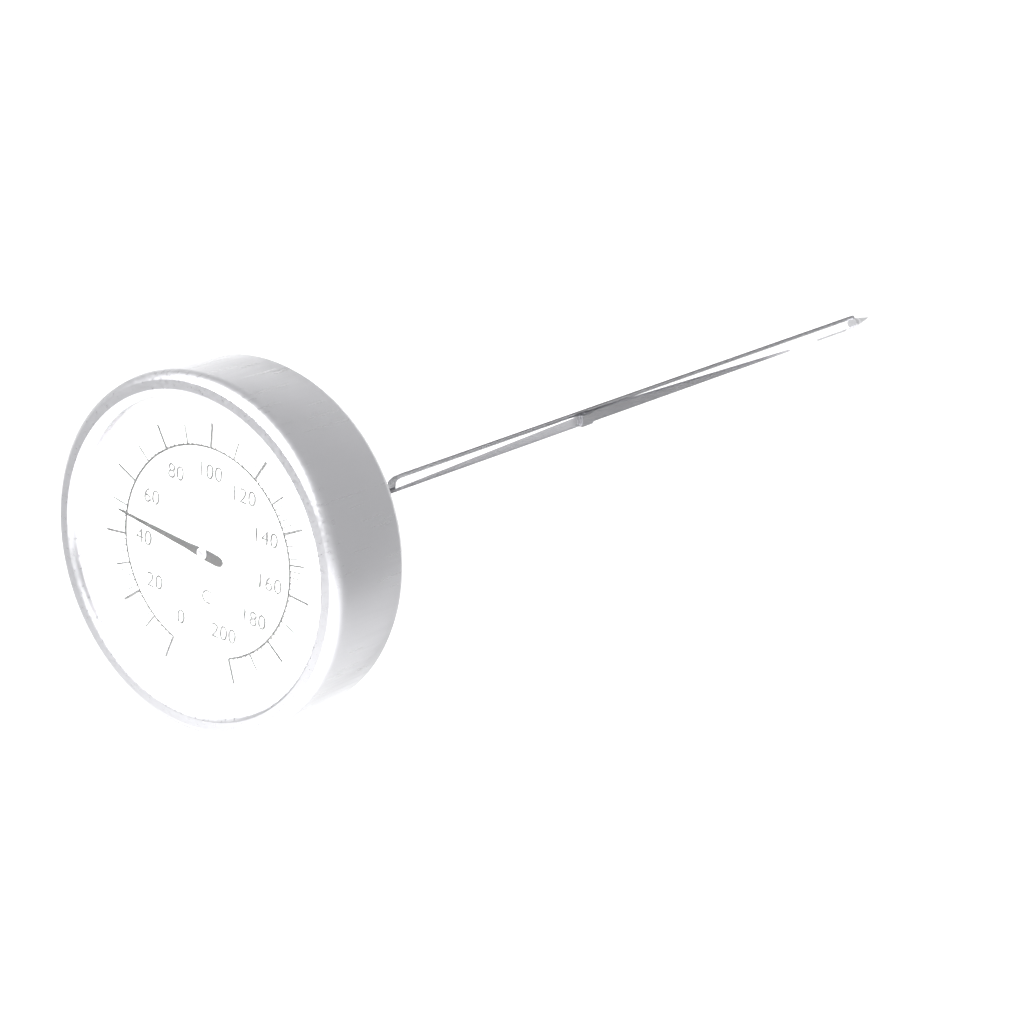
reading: 48 °C
